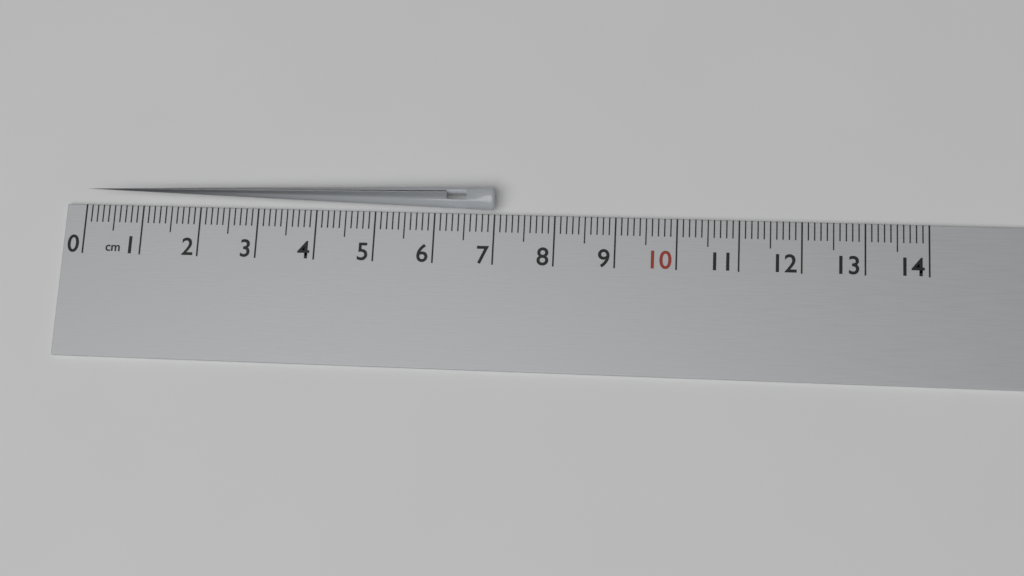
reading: 7.0 cm
